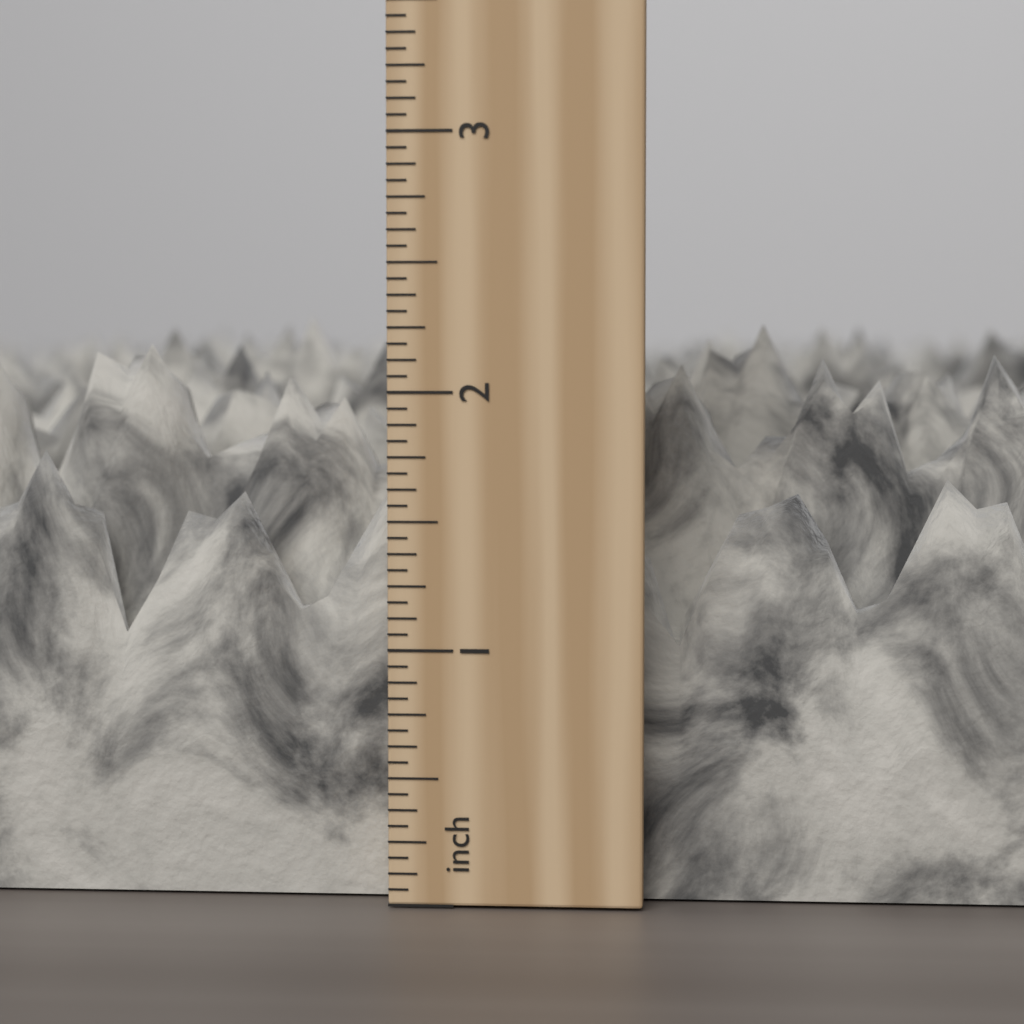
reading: 2.3750 in
